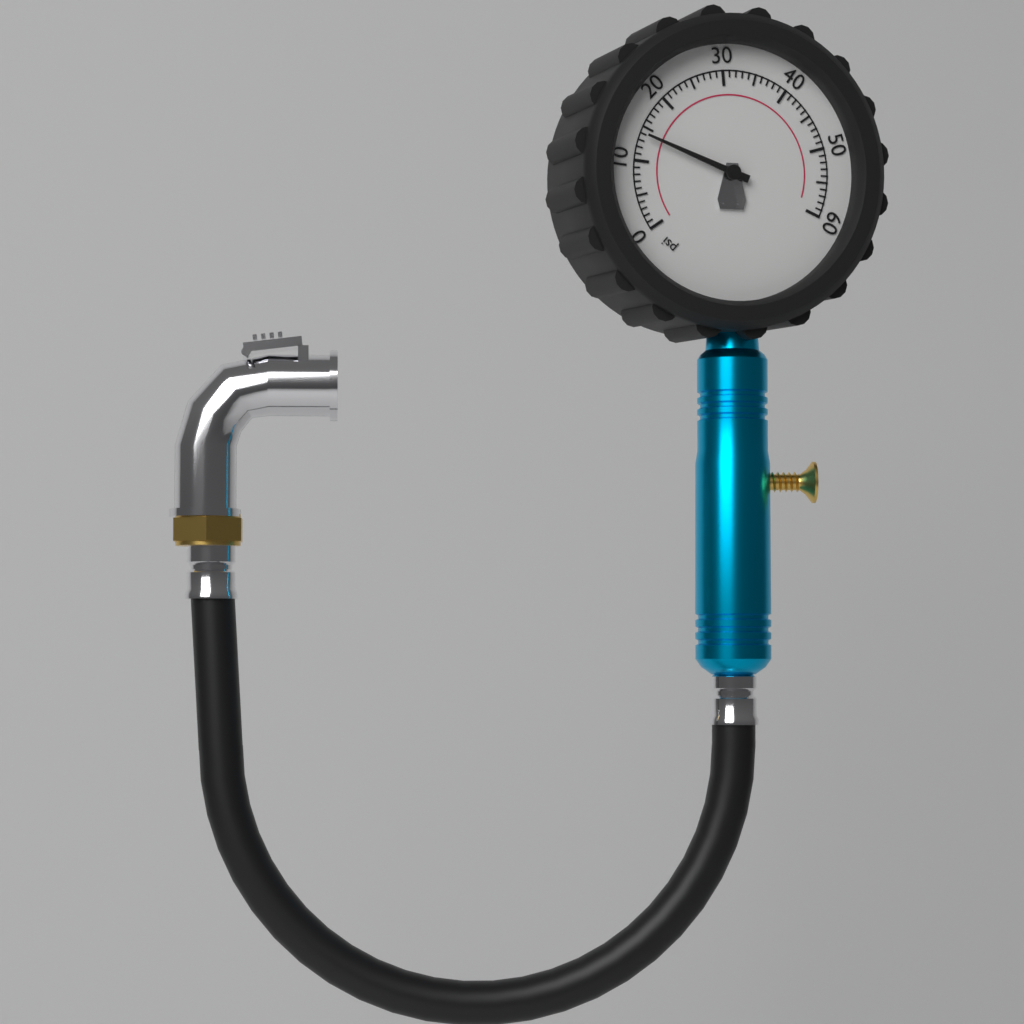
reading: 14 psi
